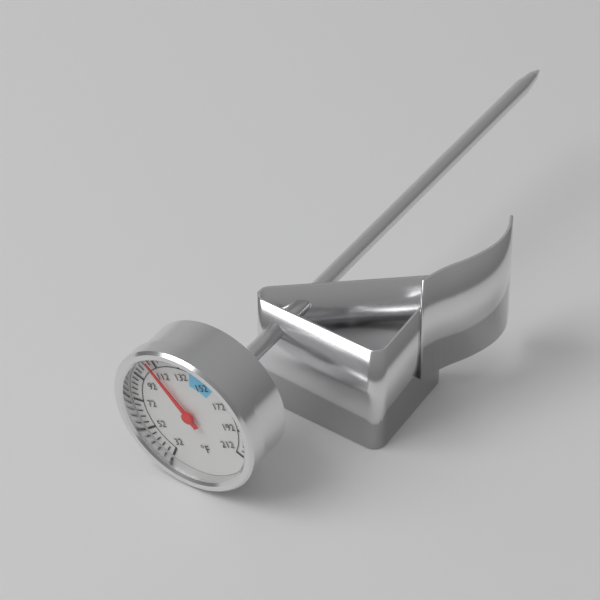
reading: 108 °F
